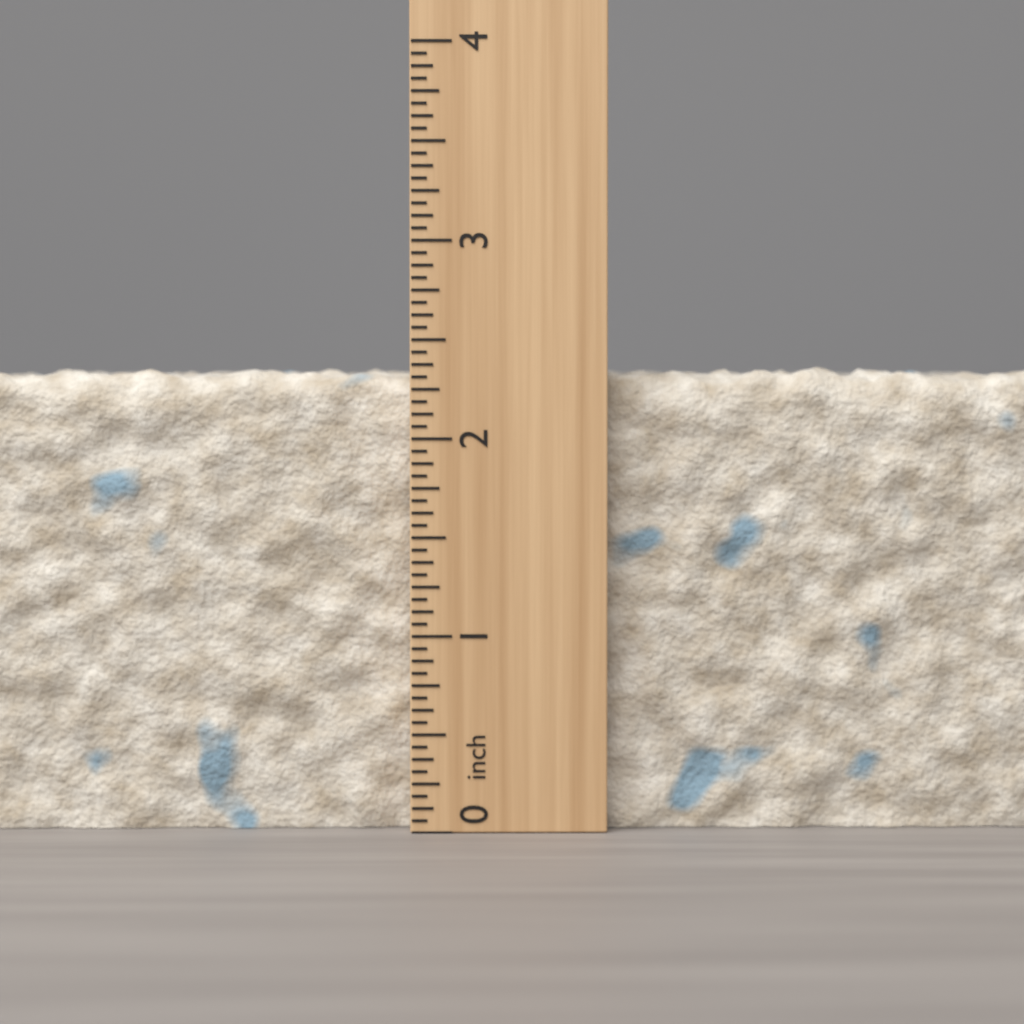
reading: 2.3750 inch
